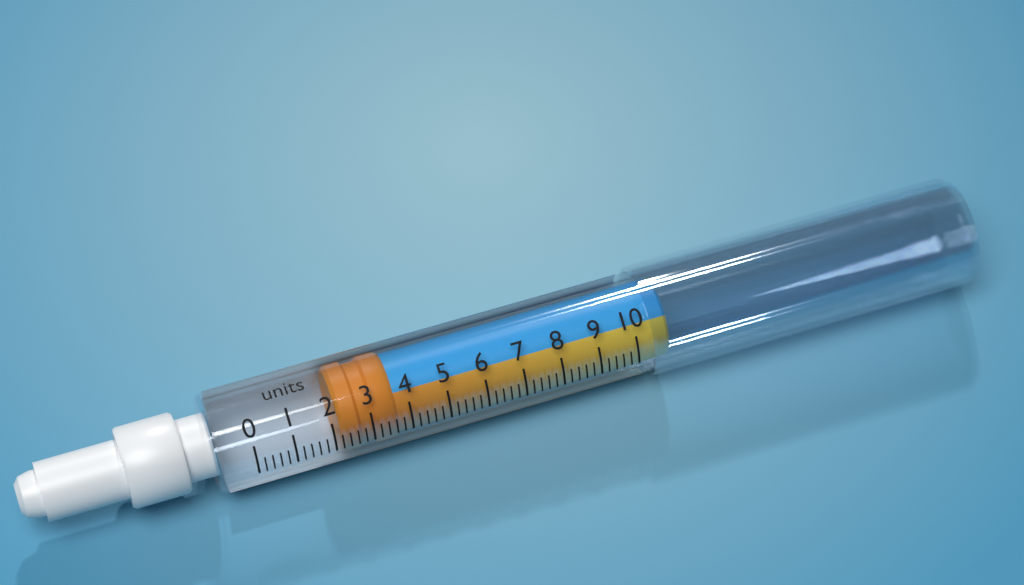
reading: 2.2 units
